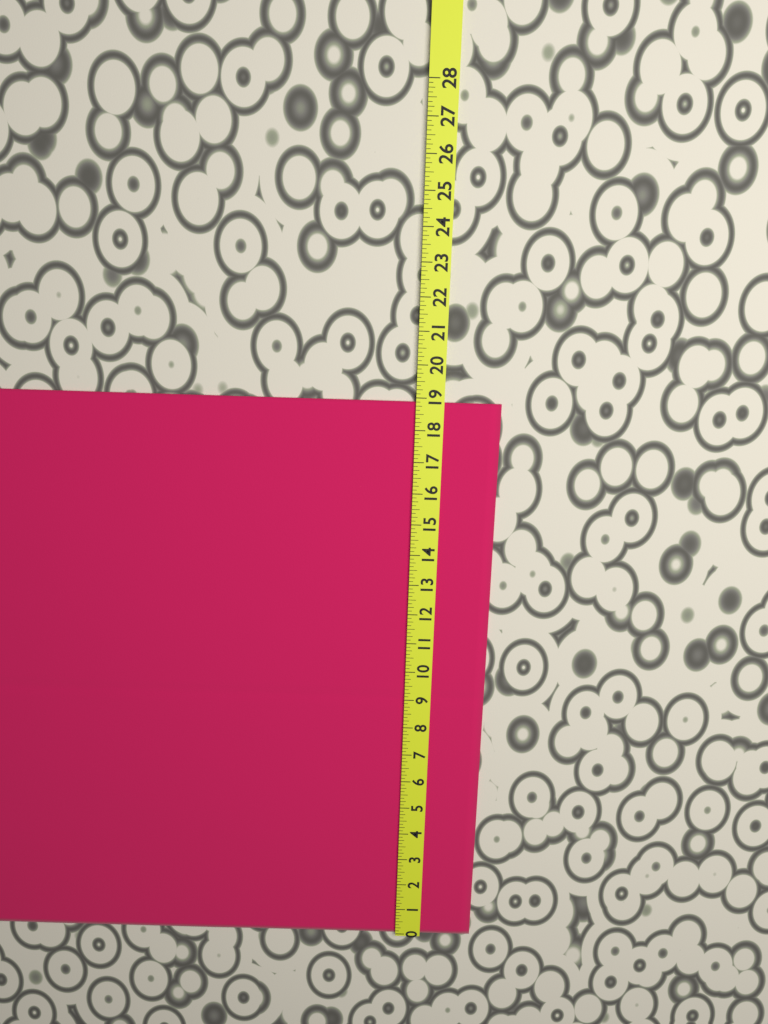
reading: 18.875 (no unit)
